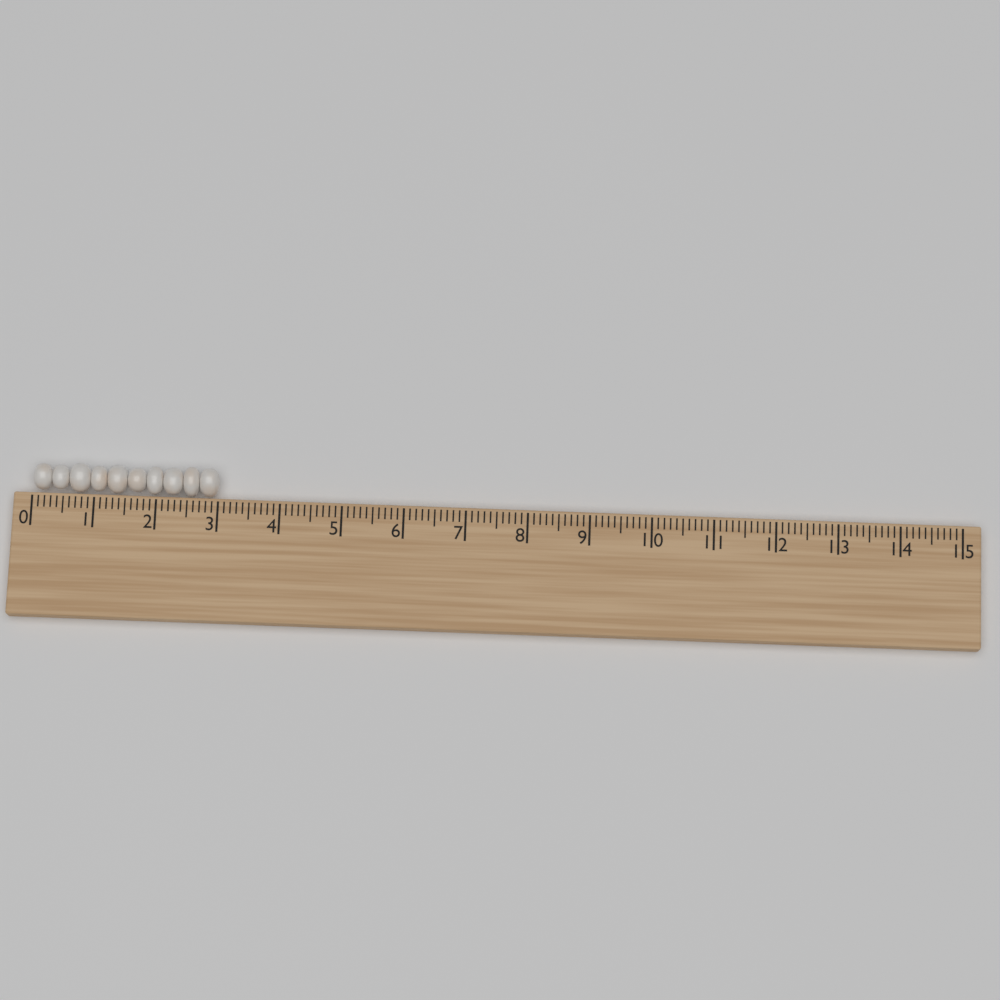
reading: 3.0 (no unit)
